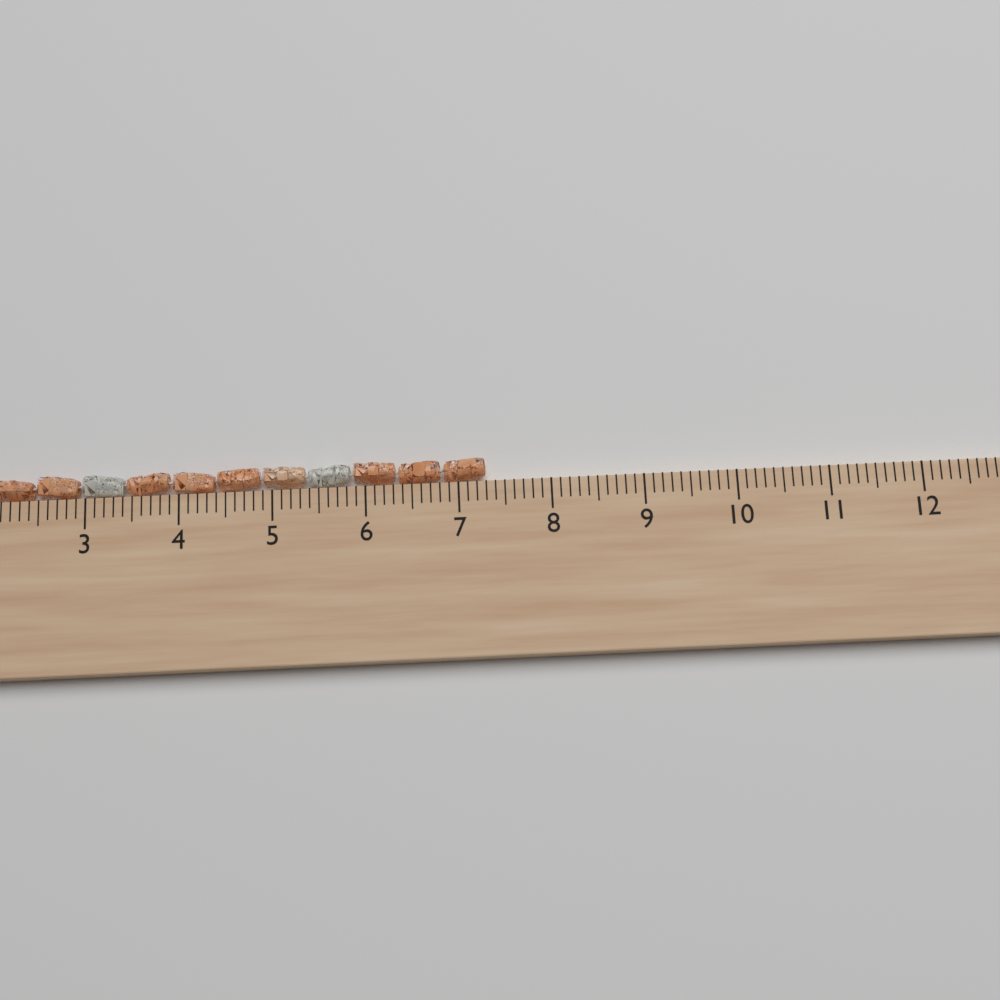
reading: 7.3 cm
